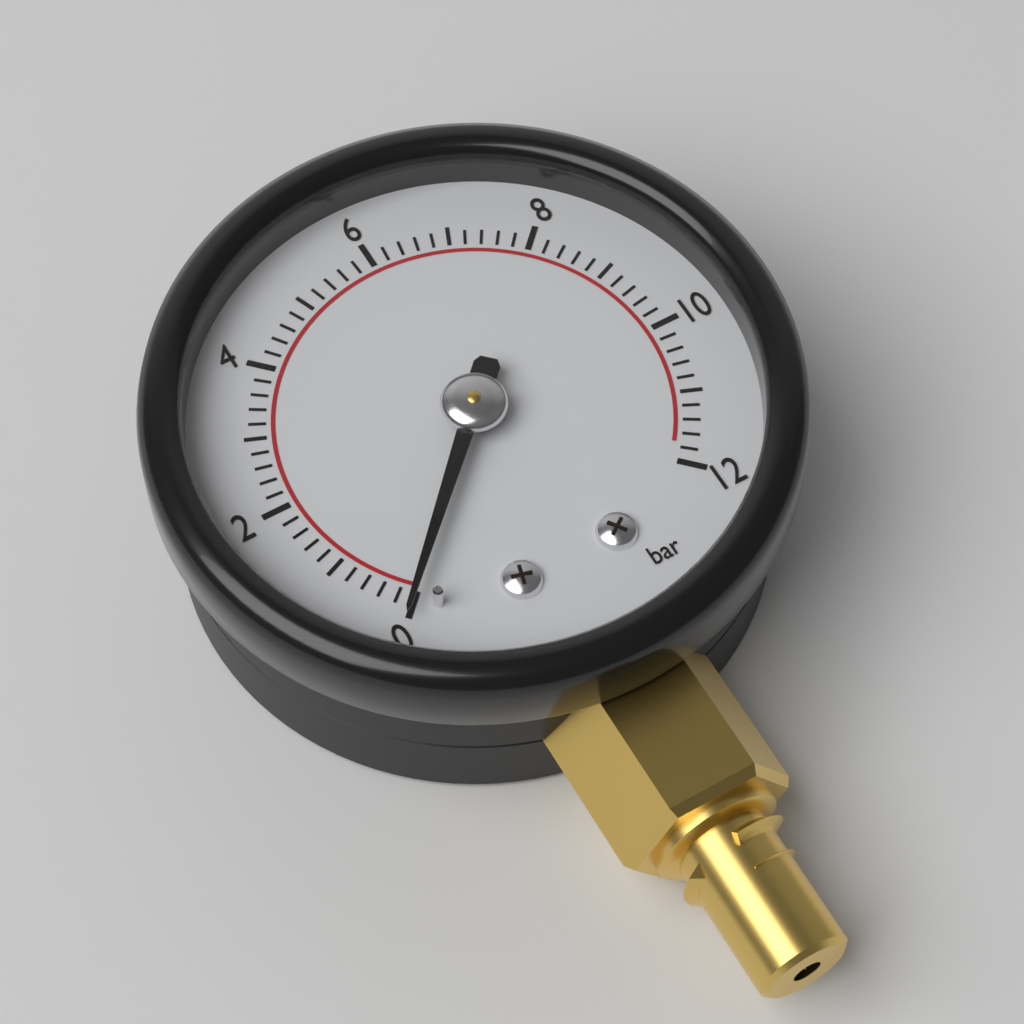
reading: 0.0 bar
